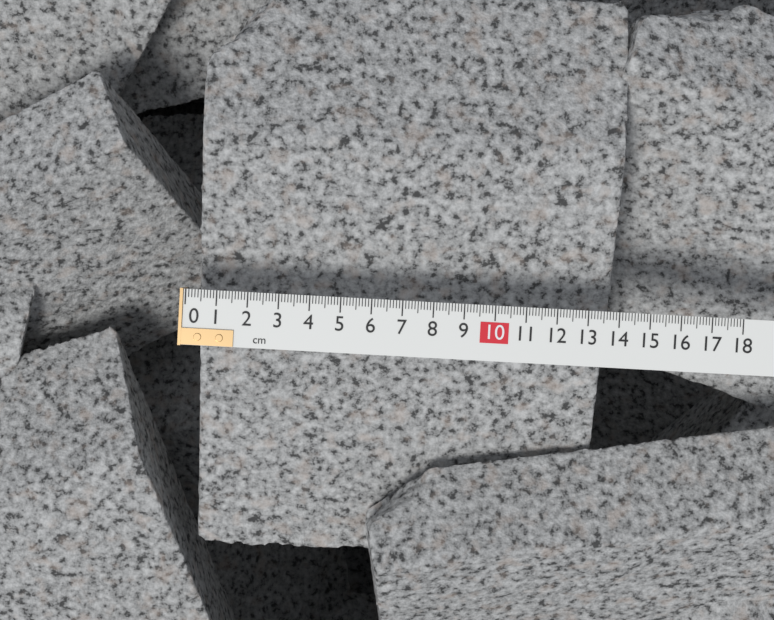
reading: 14.0 cm
